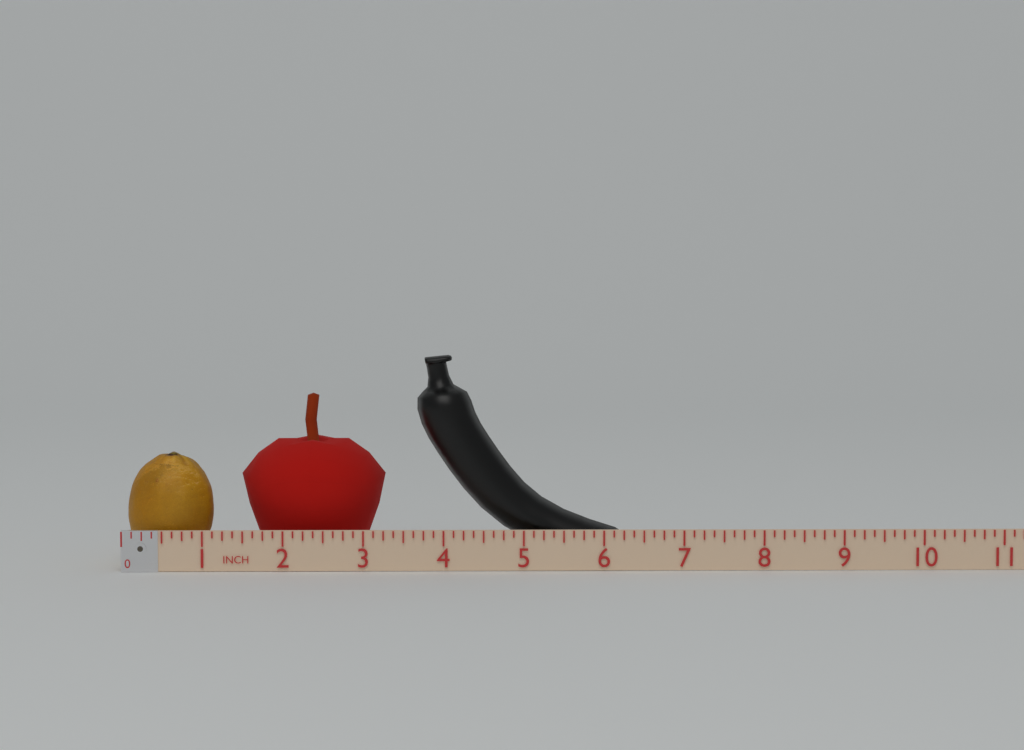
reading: 6.375 in
